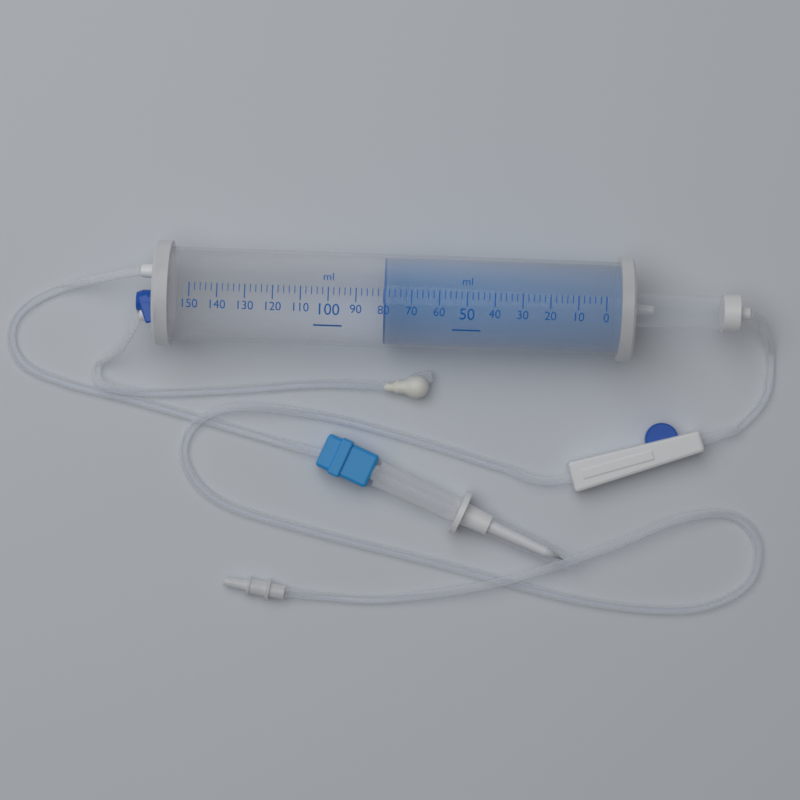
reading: 80 ml
